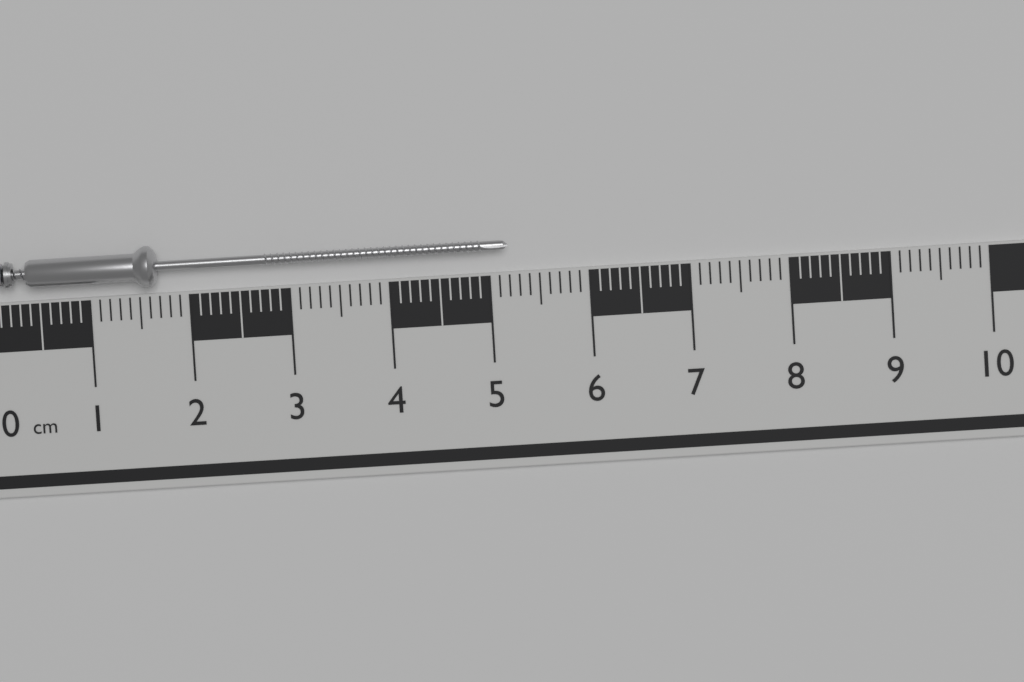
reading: 5.2 cm
